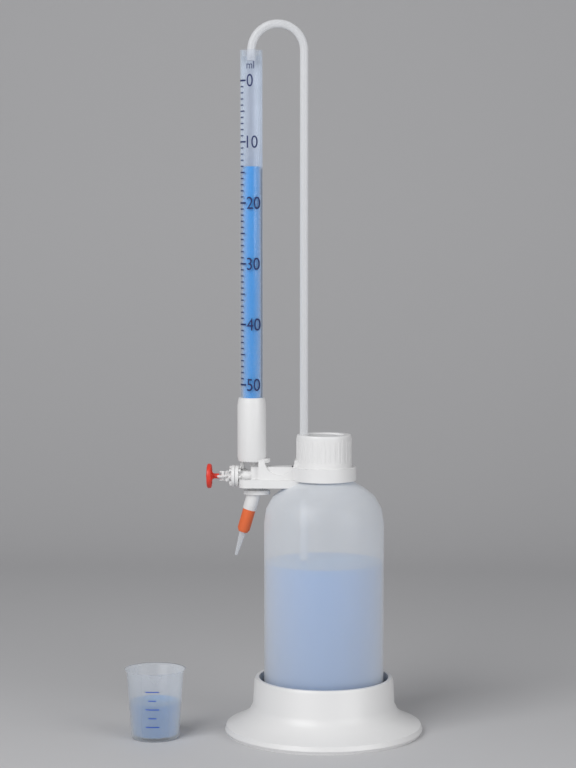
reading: 14 ml
